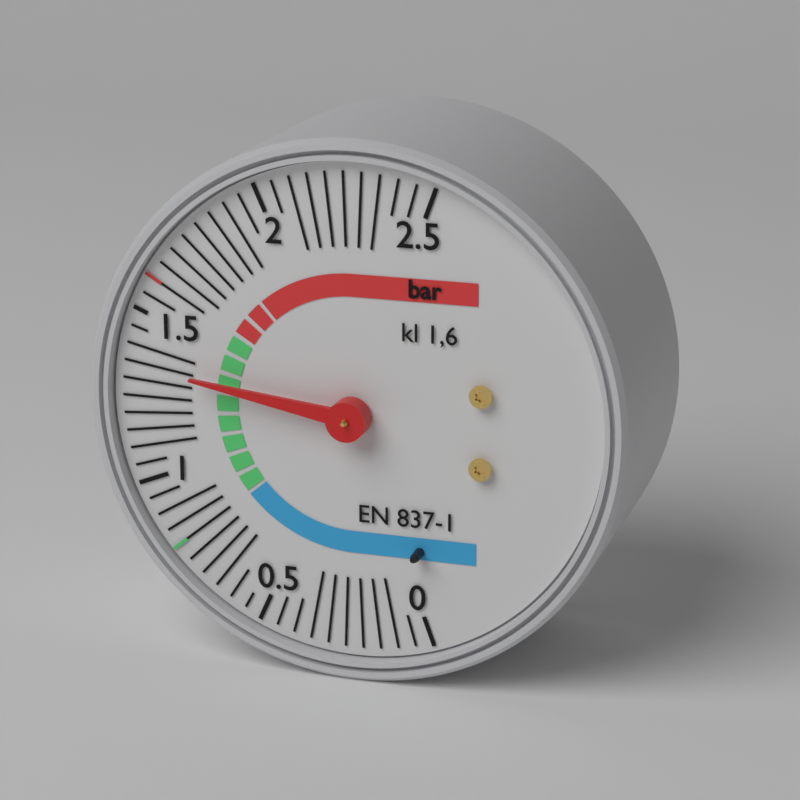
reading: 1.35 bar
